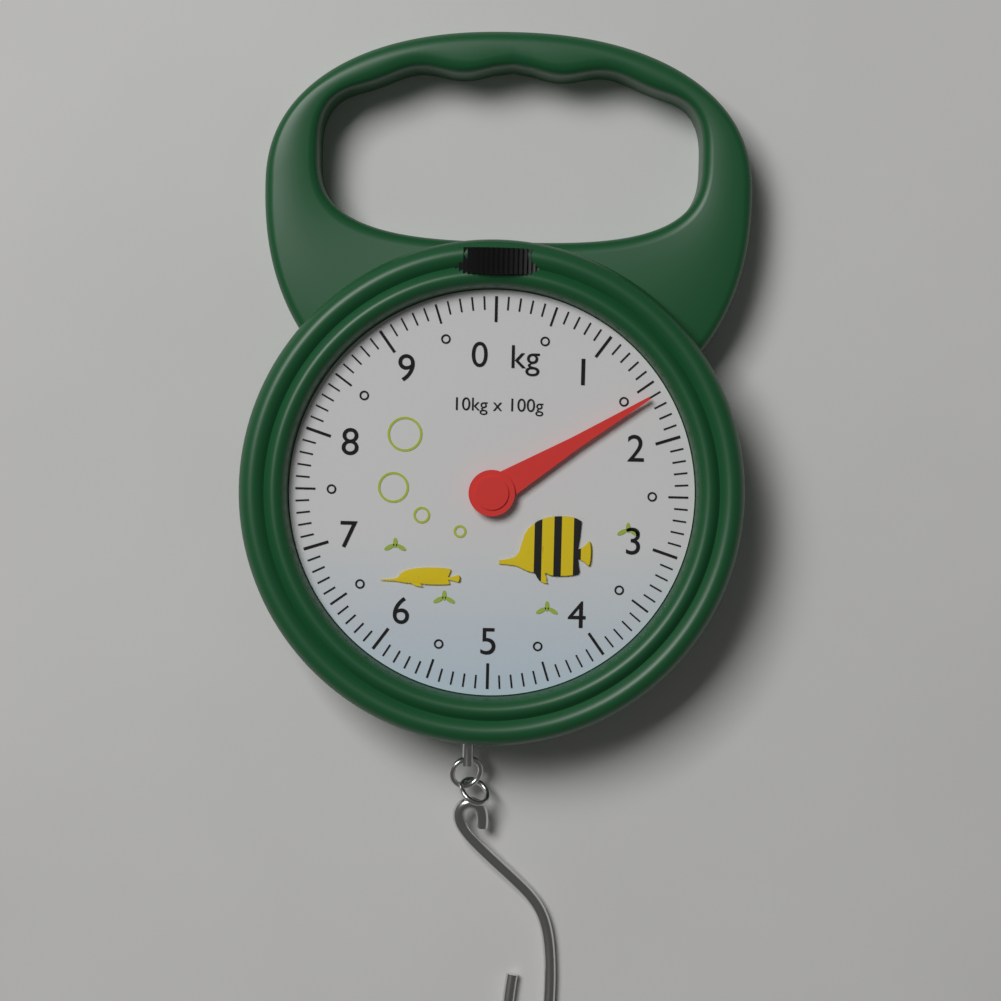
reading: 1.6 kg
